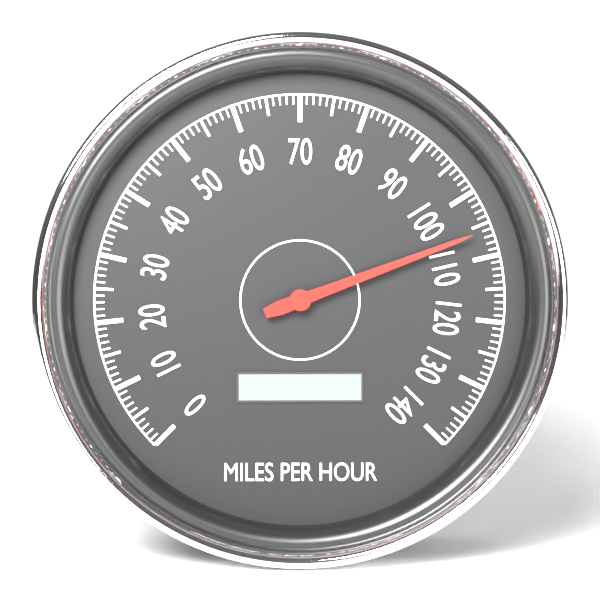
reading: 106 mph
